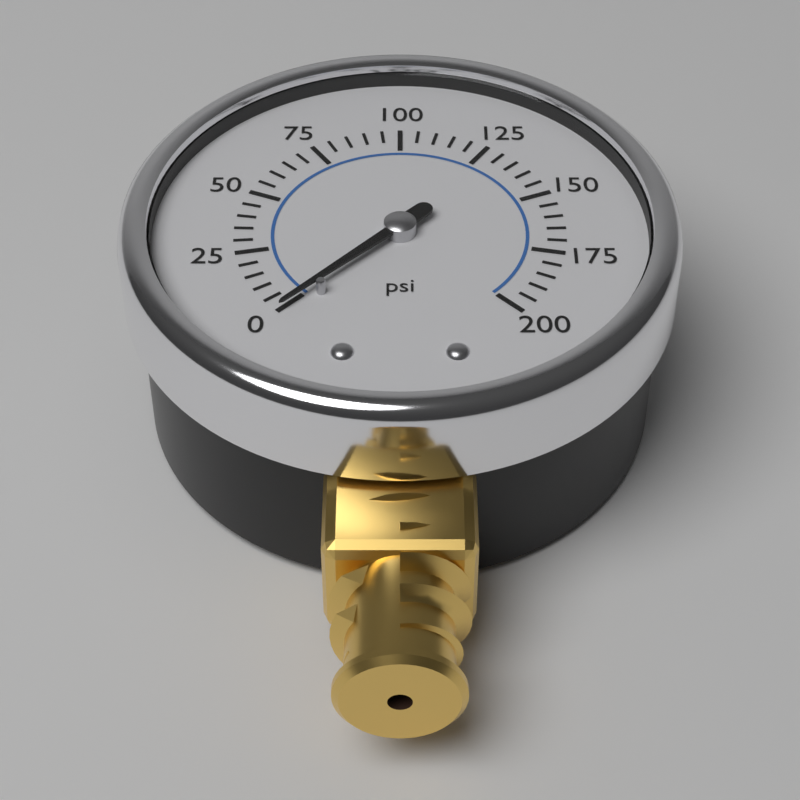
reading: 0 psi
